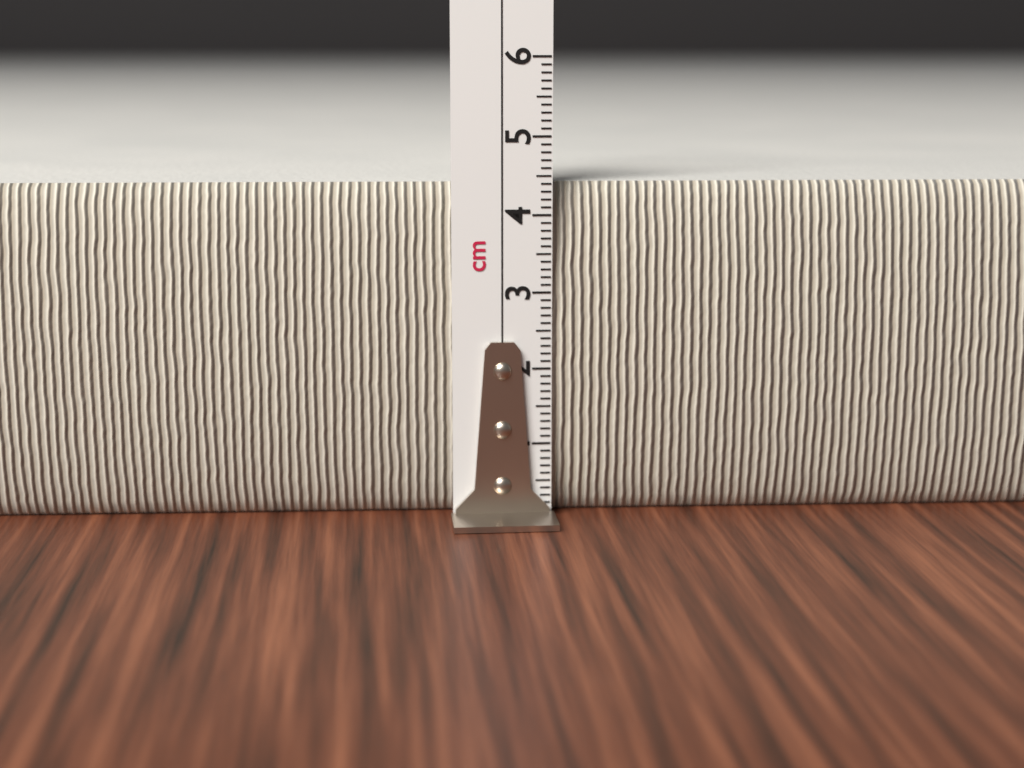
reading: 4.4 cm
